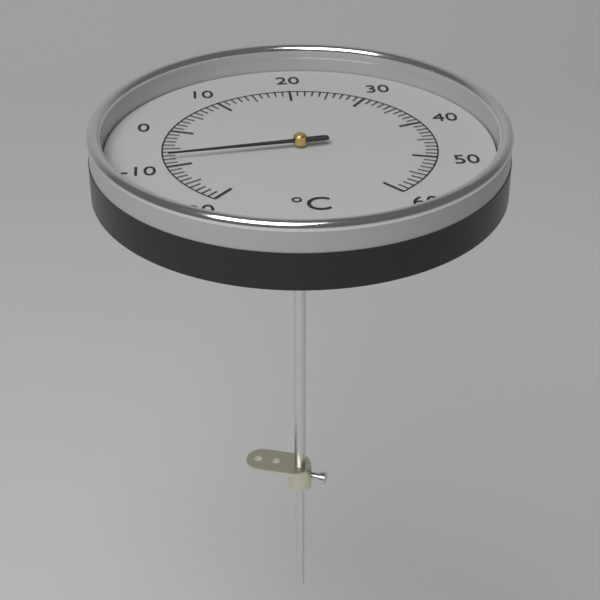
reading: -8 °C
